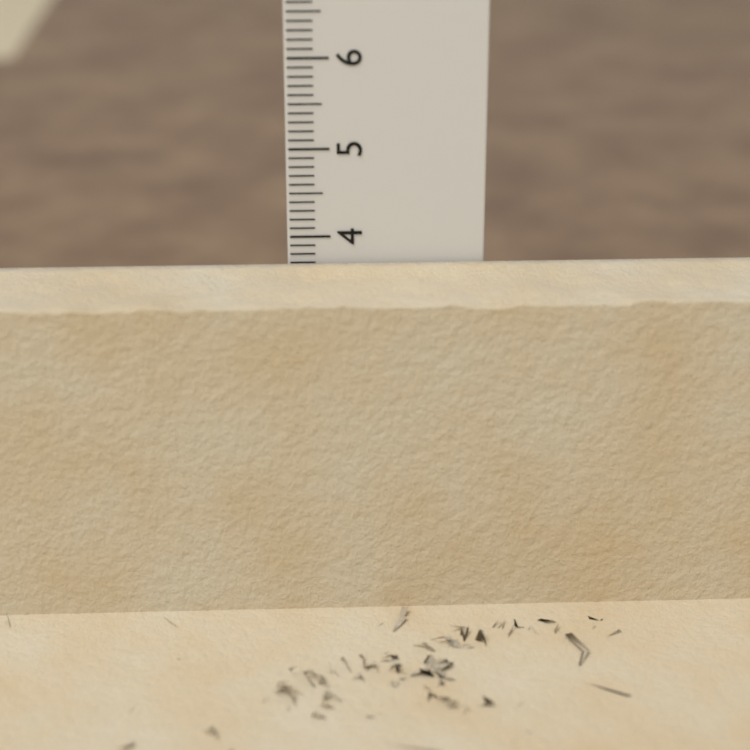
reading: 3.7 cm
